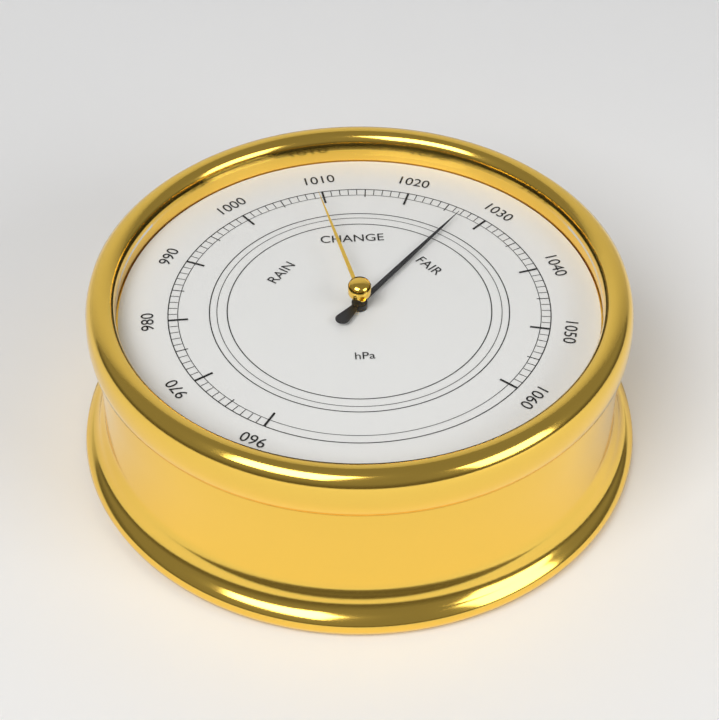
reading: 1027 hPa
